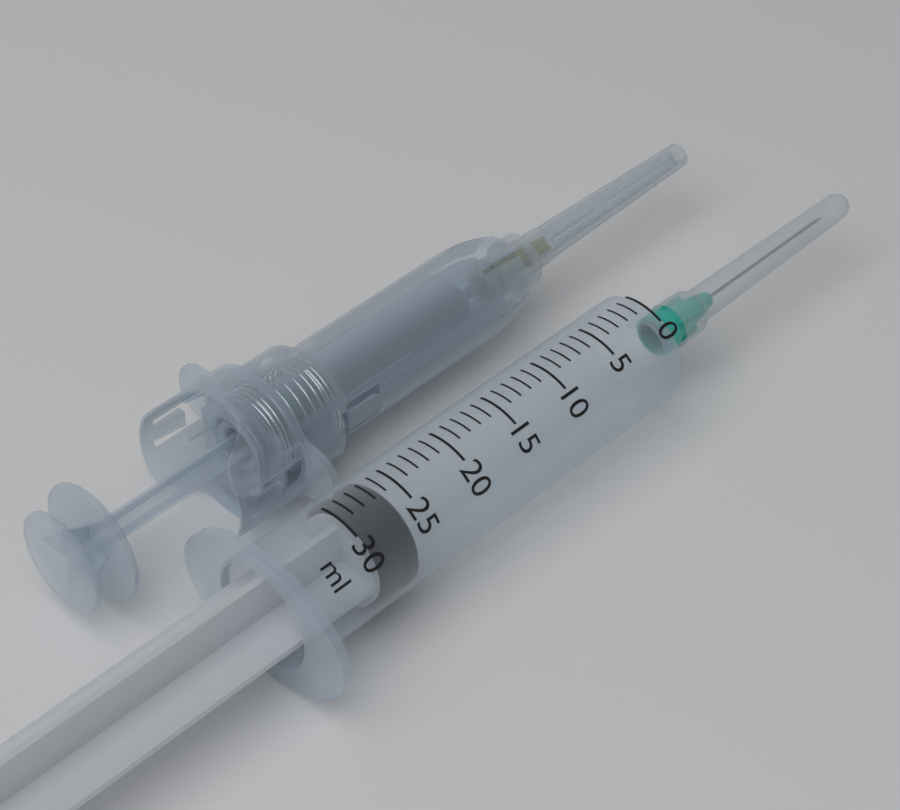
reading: 26 ml
